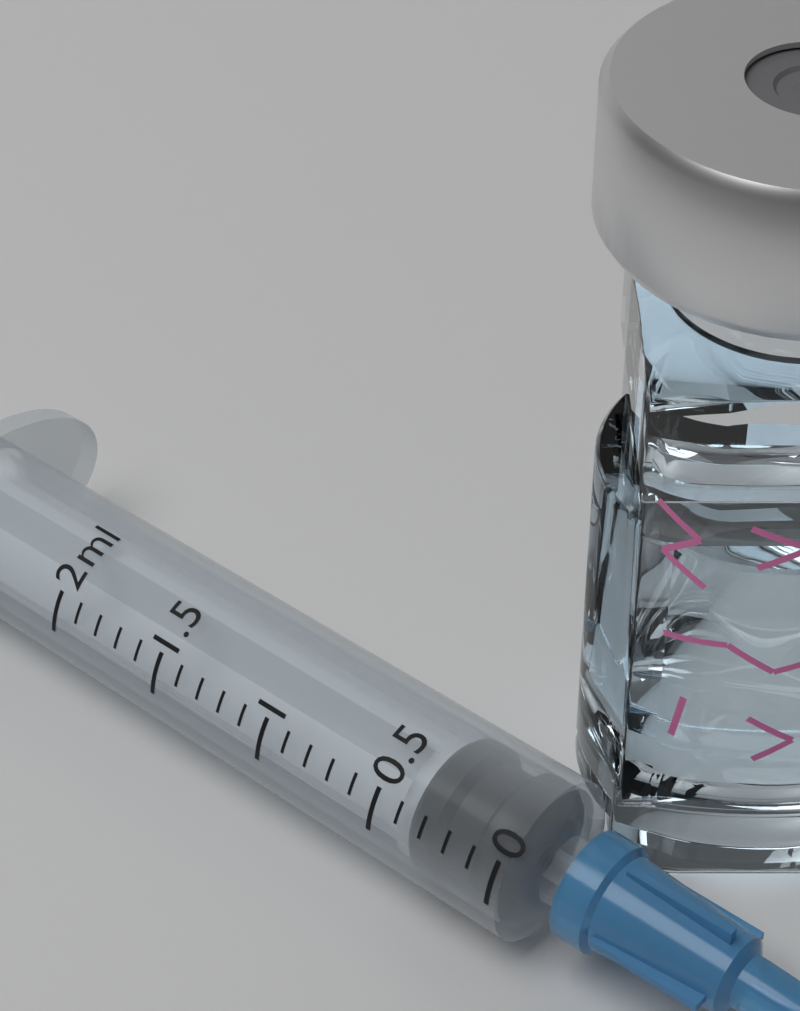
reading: 0.0 ml
